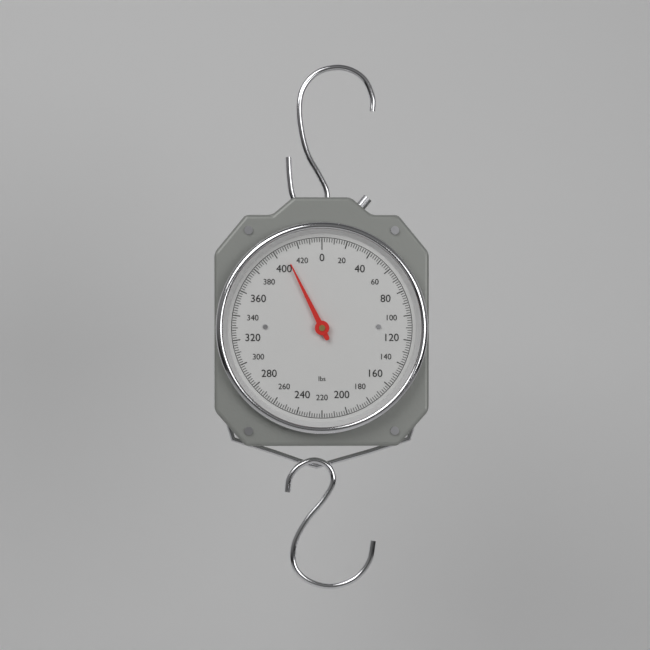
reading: 408 lbs
